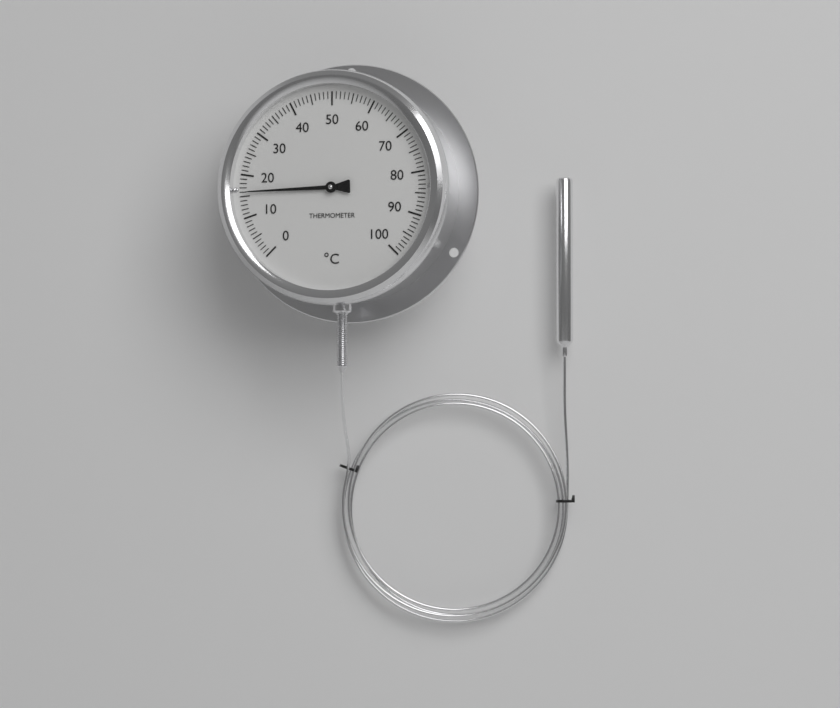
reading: 16 °C
